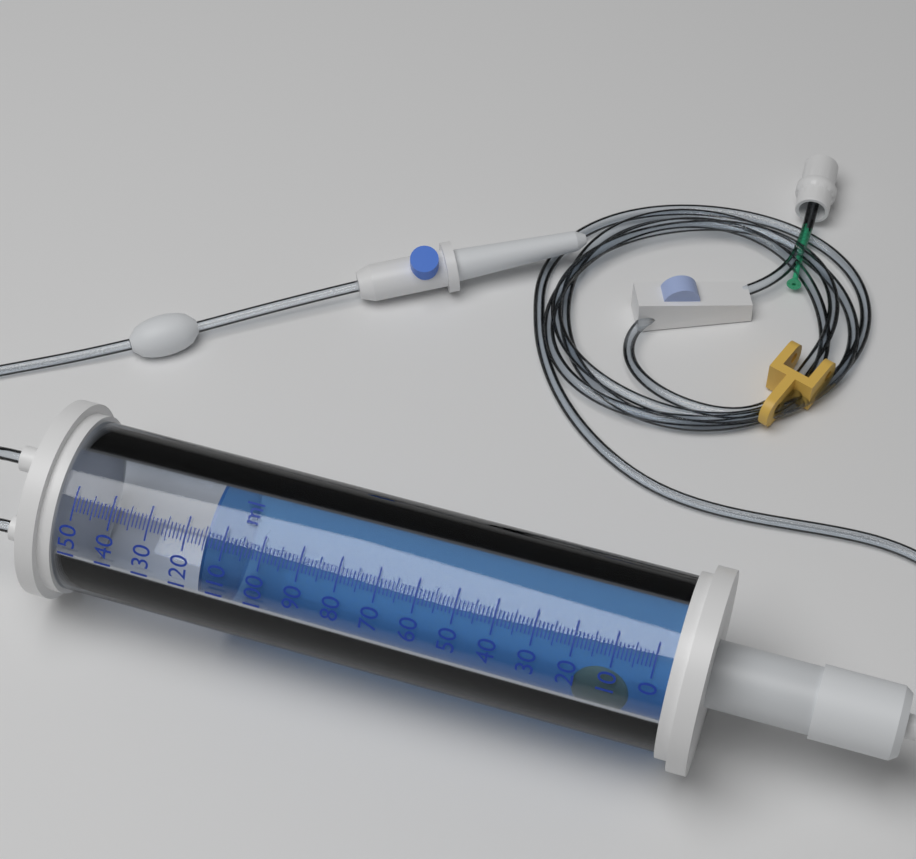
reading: 115 ml
